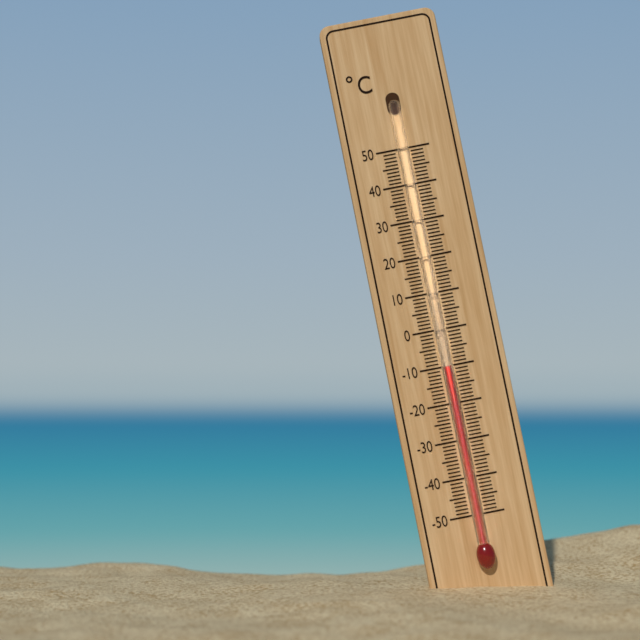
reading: -10 °C
